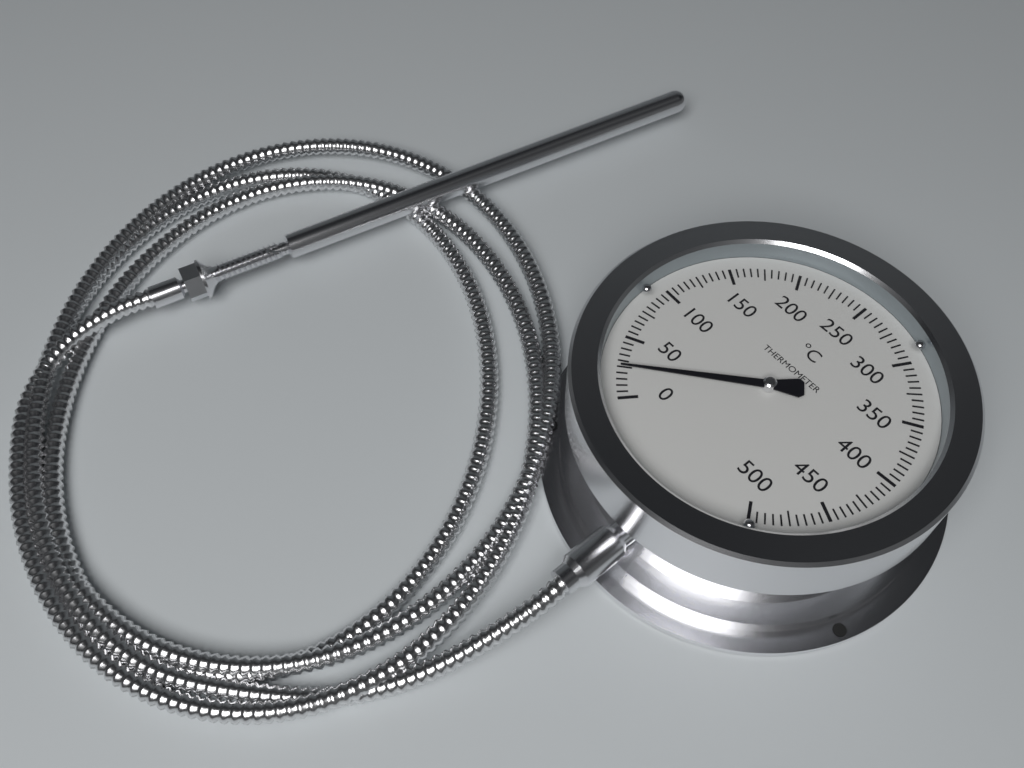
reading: 25 °C
